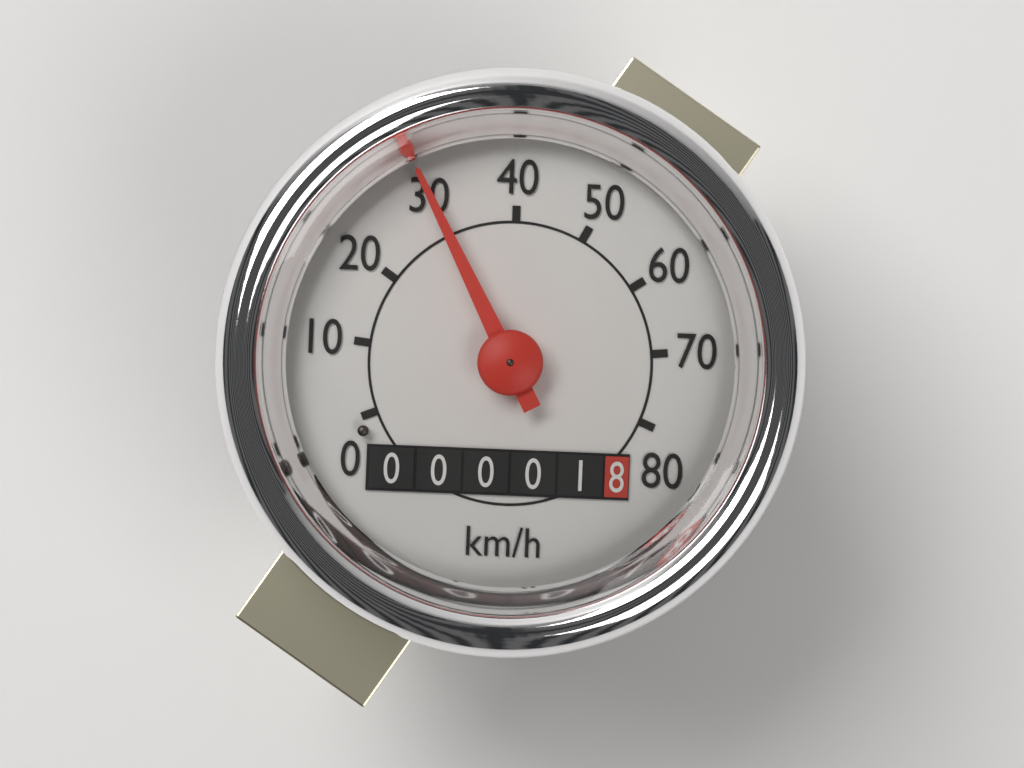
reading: 30 km/h
